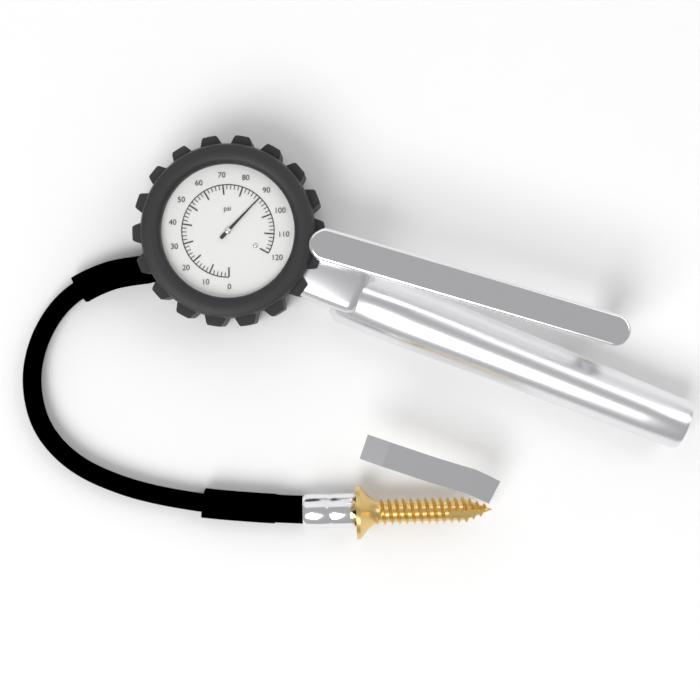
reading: 90 psi
